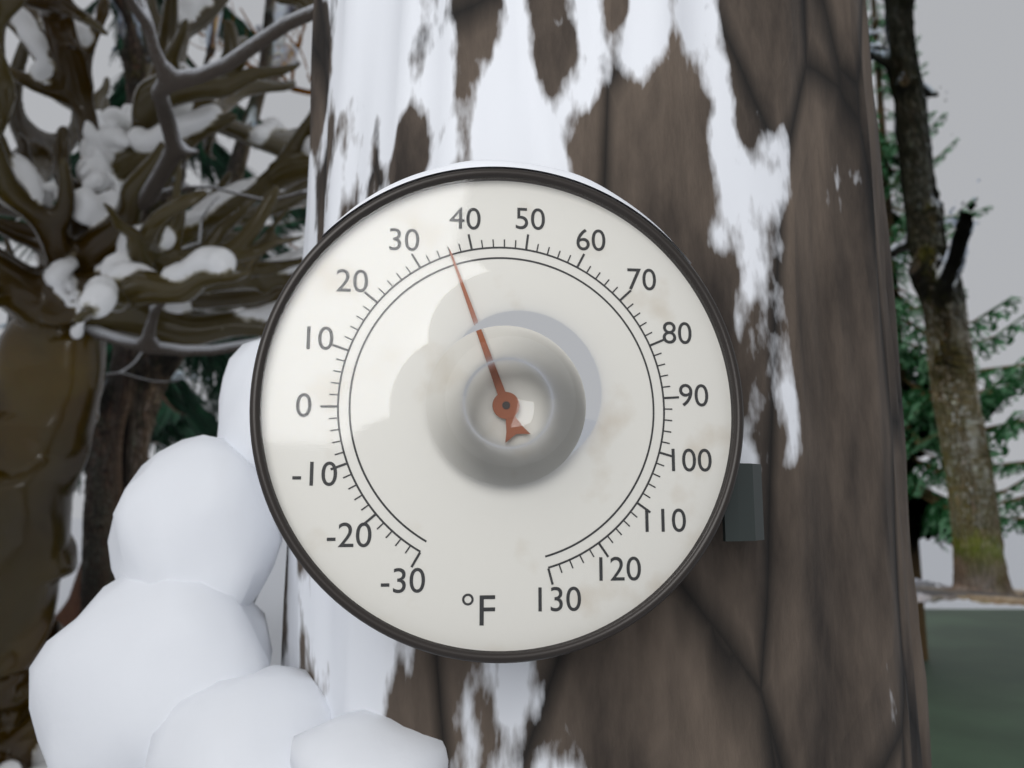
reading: 36 °F
